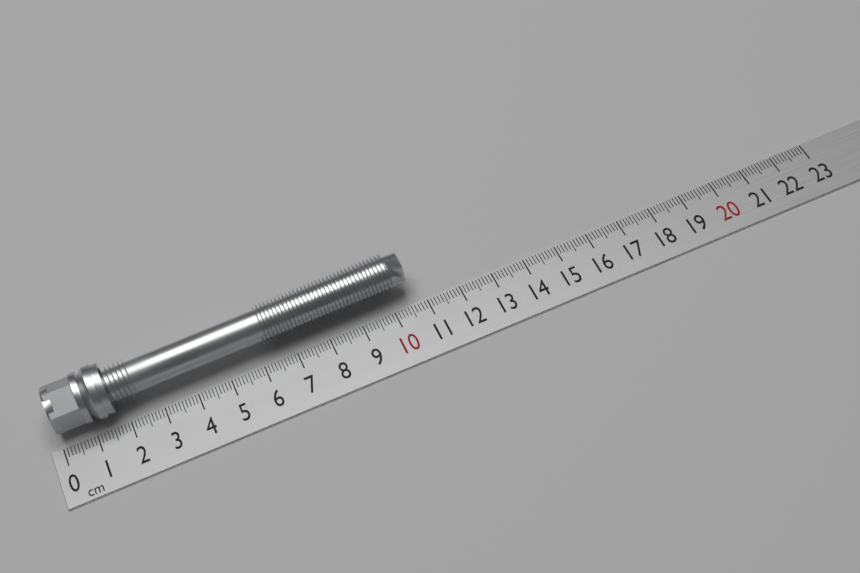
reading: 10.7 cm
